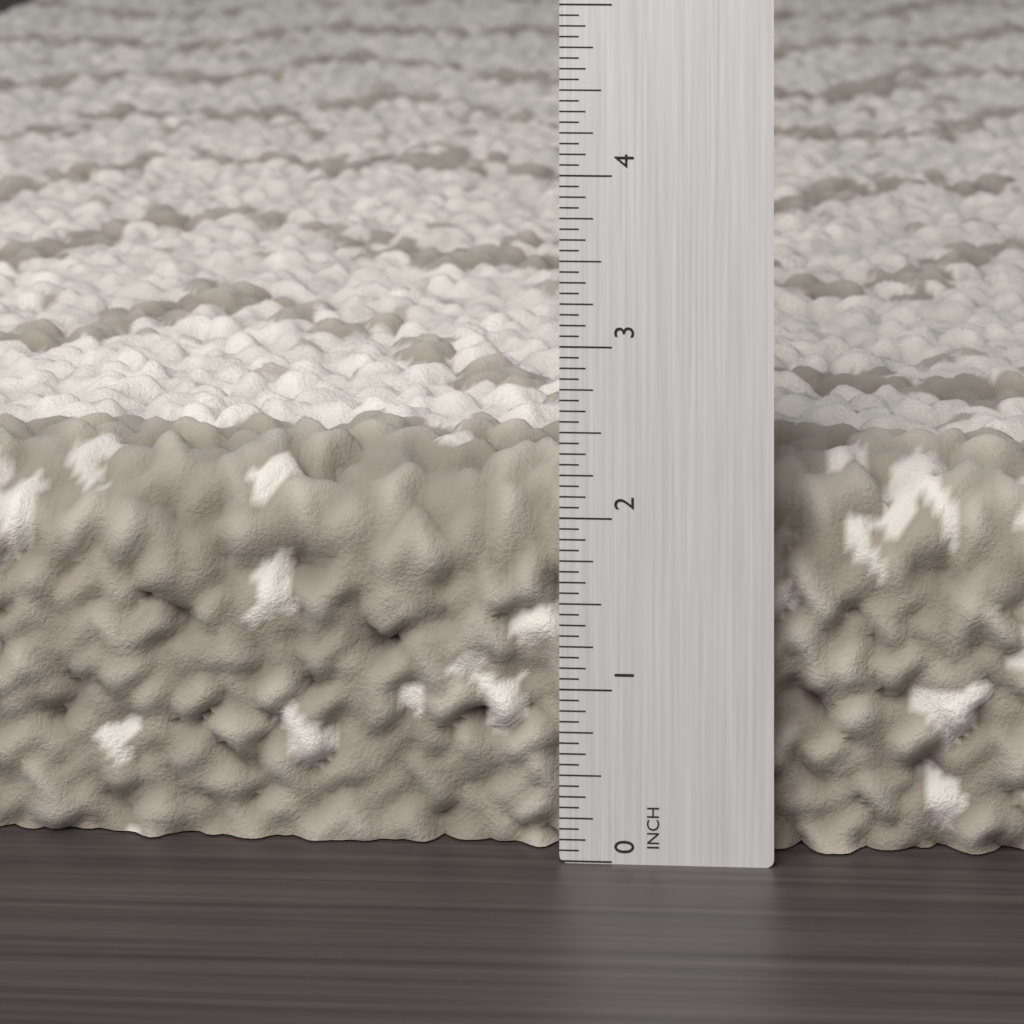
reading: 2.3125 in
